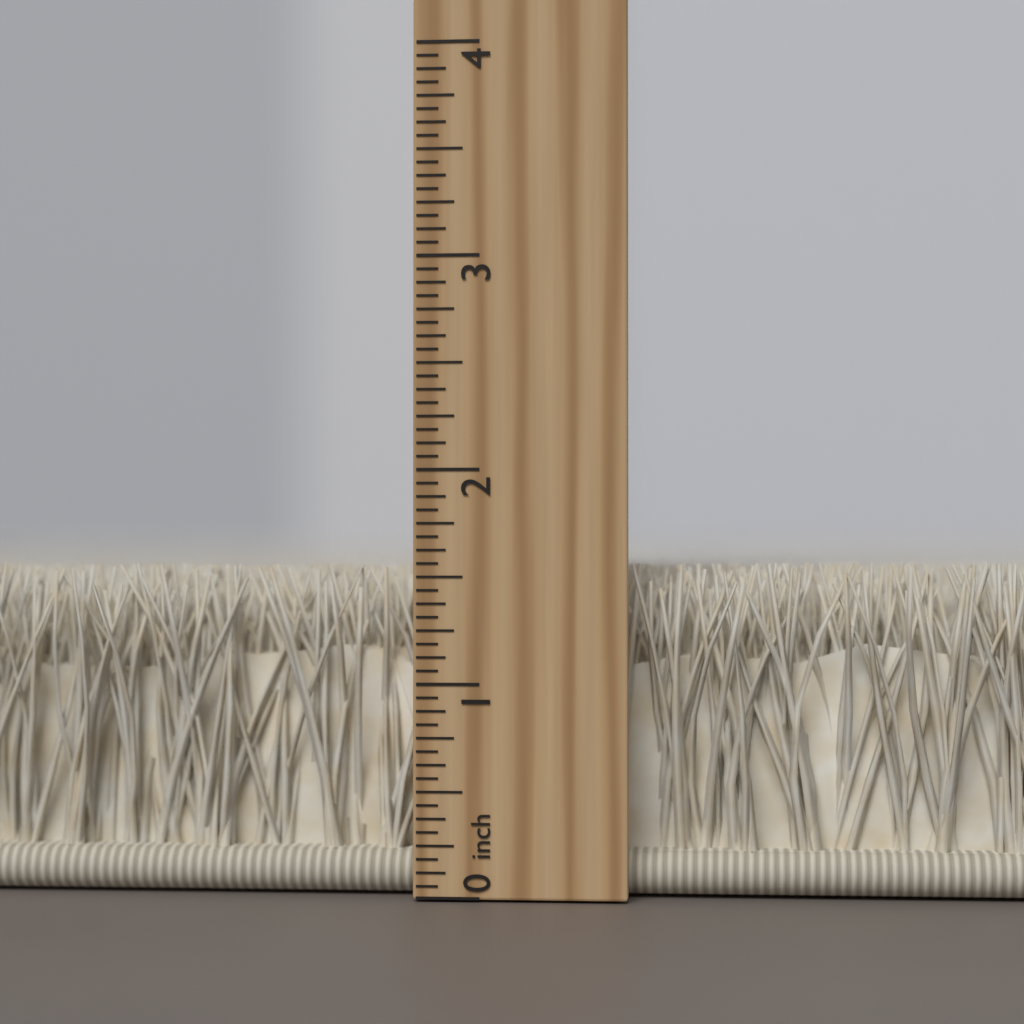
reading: 1.5625 inch
